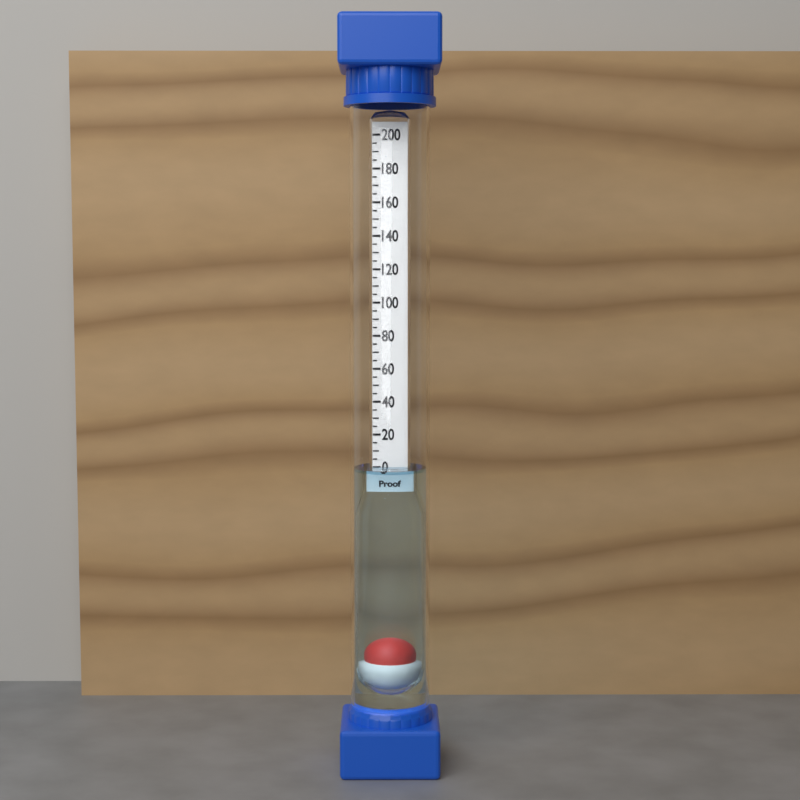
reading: 0 Proof
